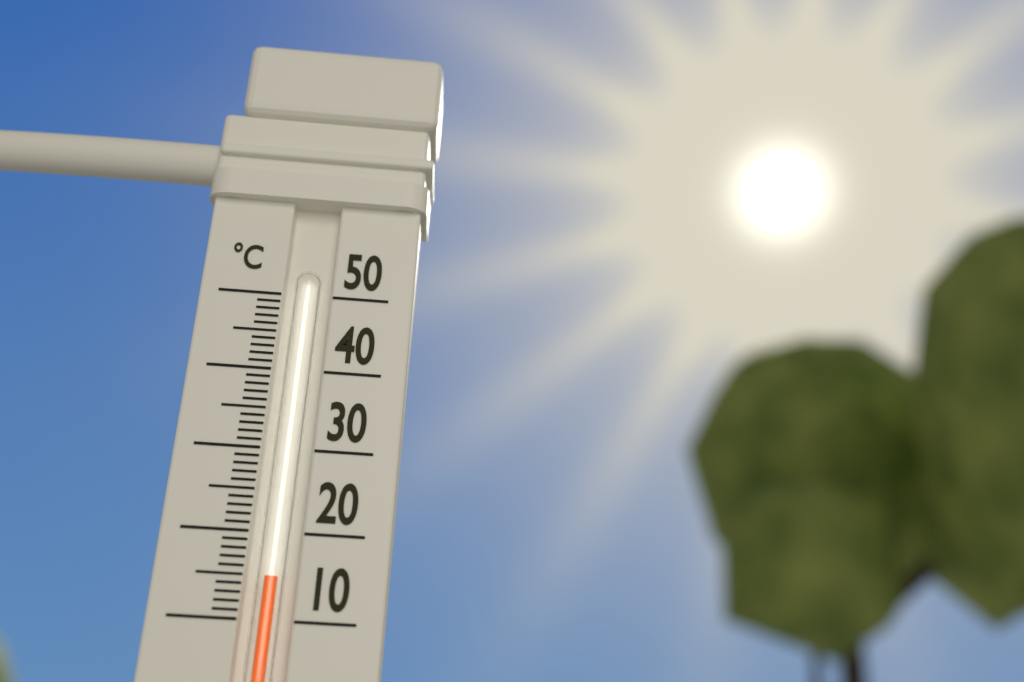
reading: 15 °C
